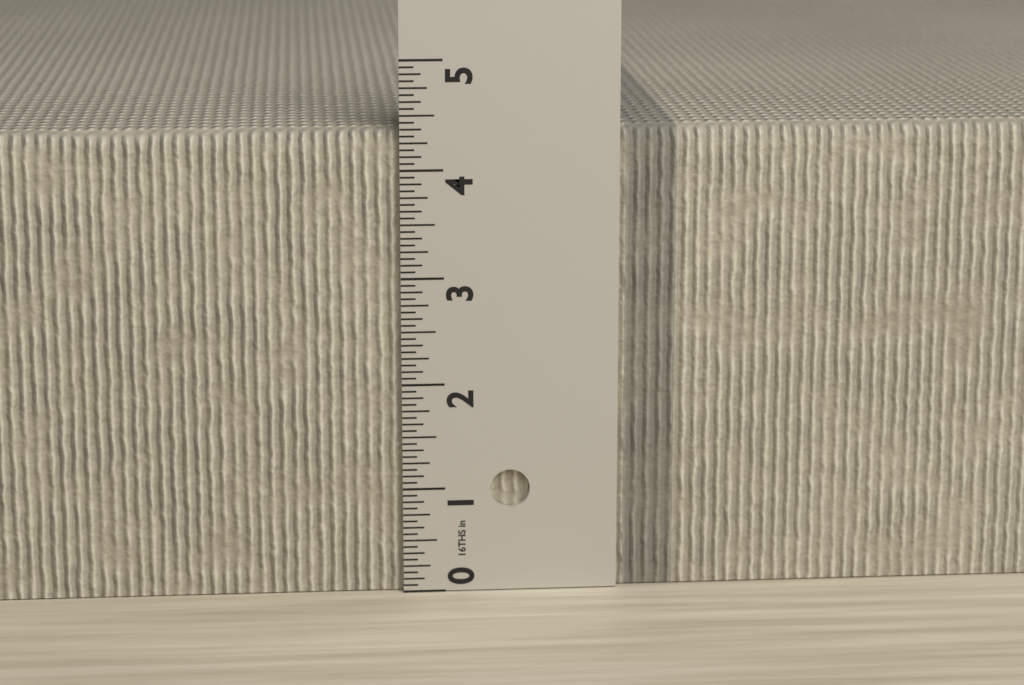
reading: 4.3750 in
